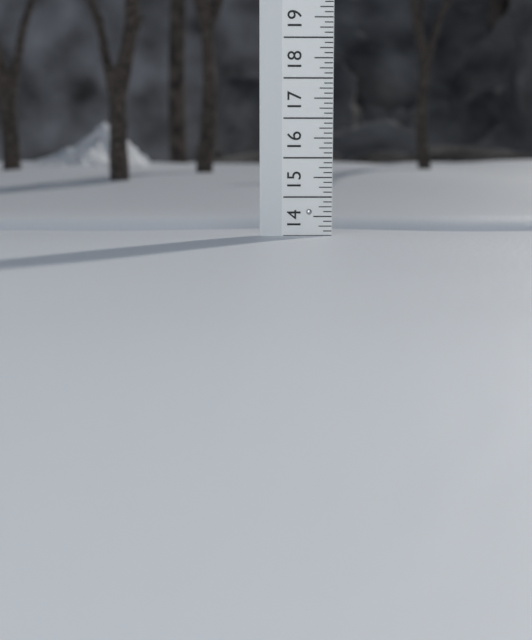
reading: 14.000 (no unit)
